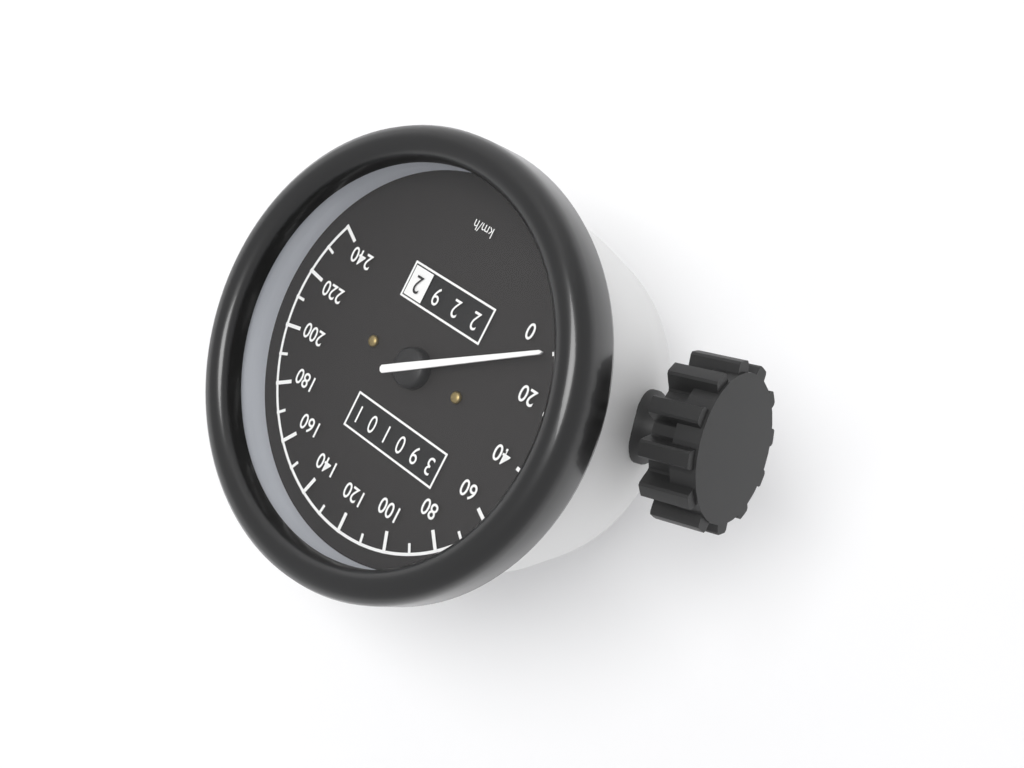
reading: 0 km/h
